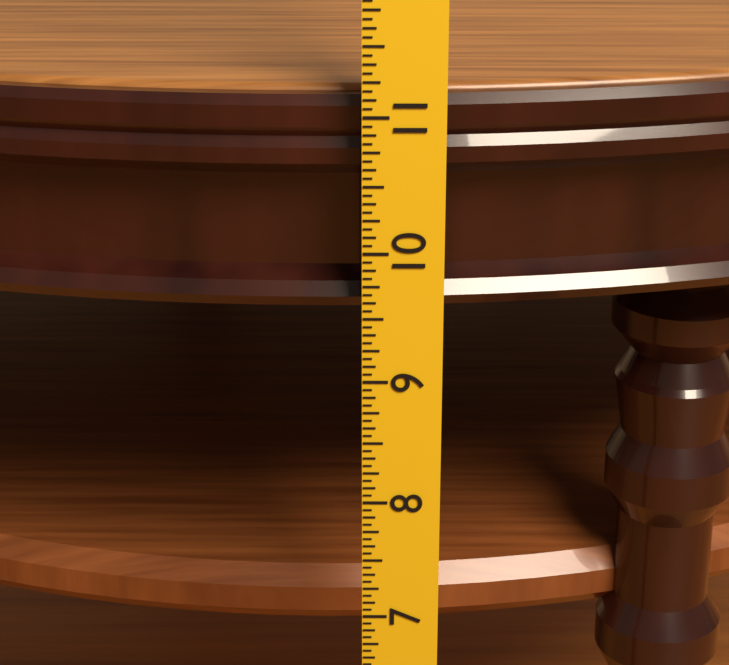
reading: 11.1250 in
